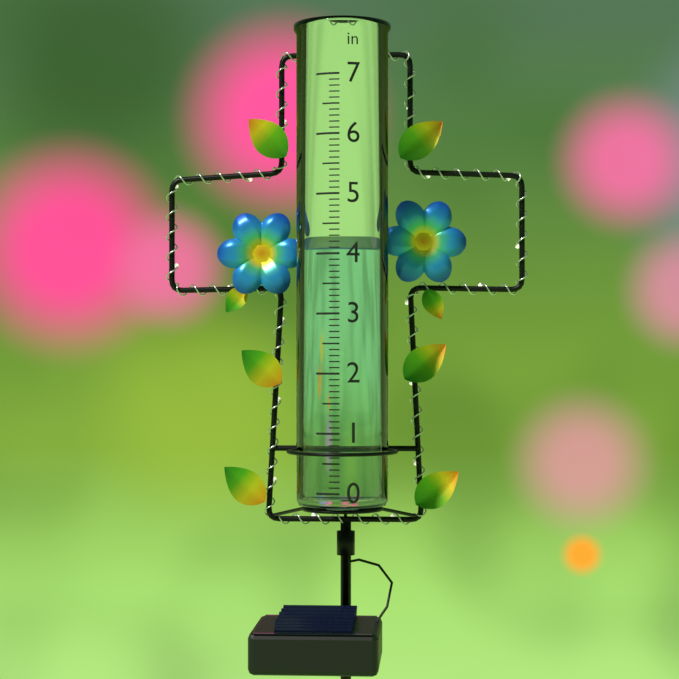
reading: 4.1 in
